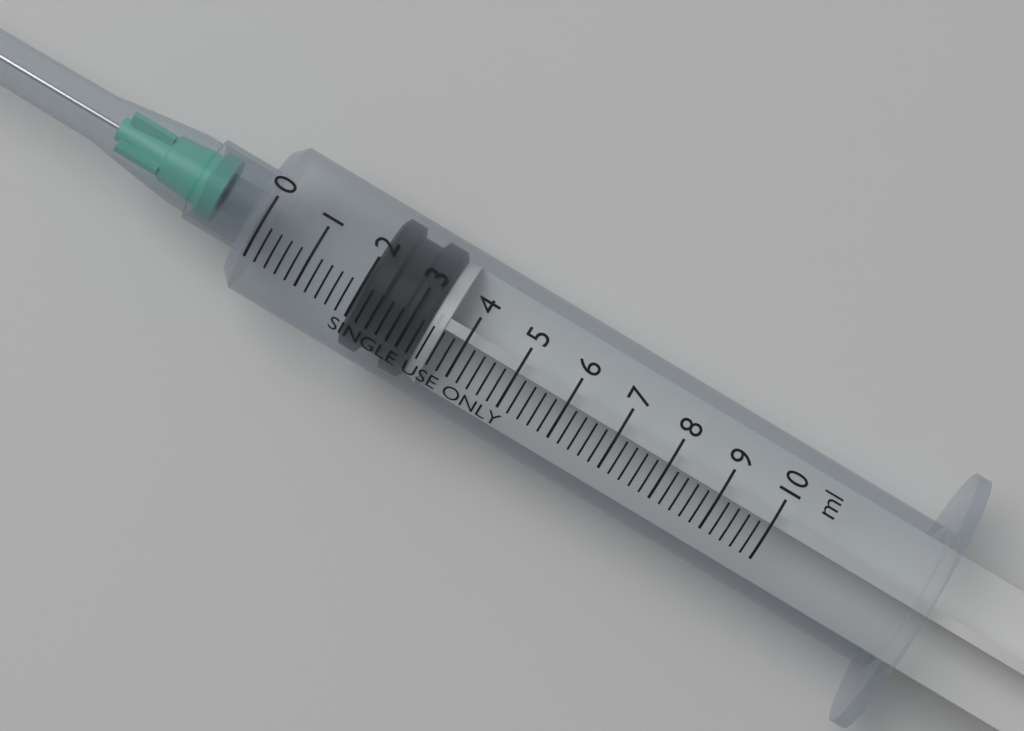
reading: 2.0 ml
